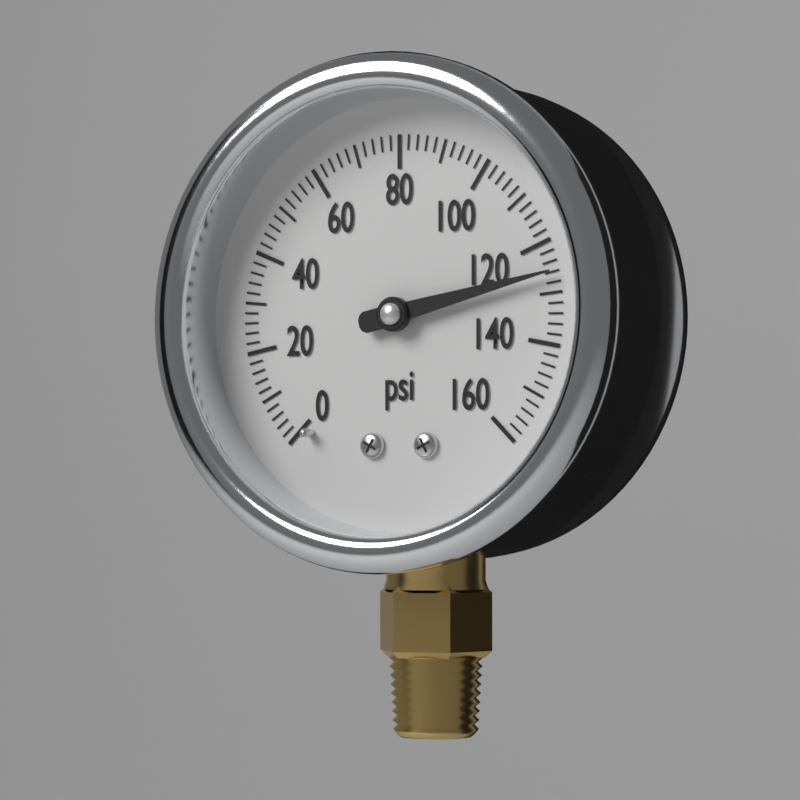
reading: 126 psi
